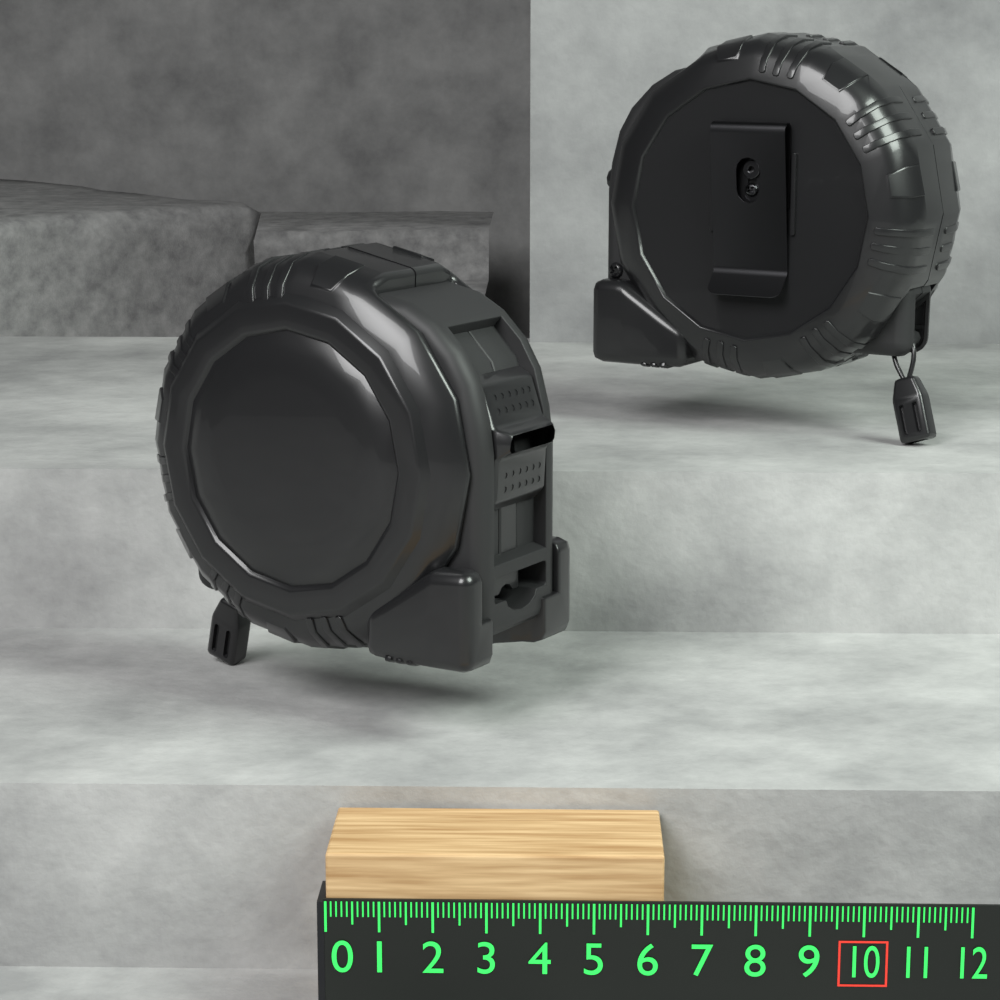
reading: 6.3 (no unit)
